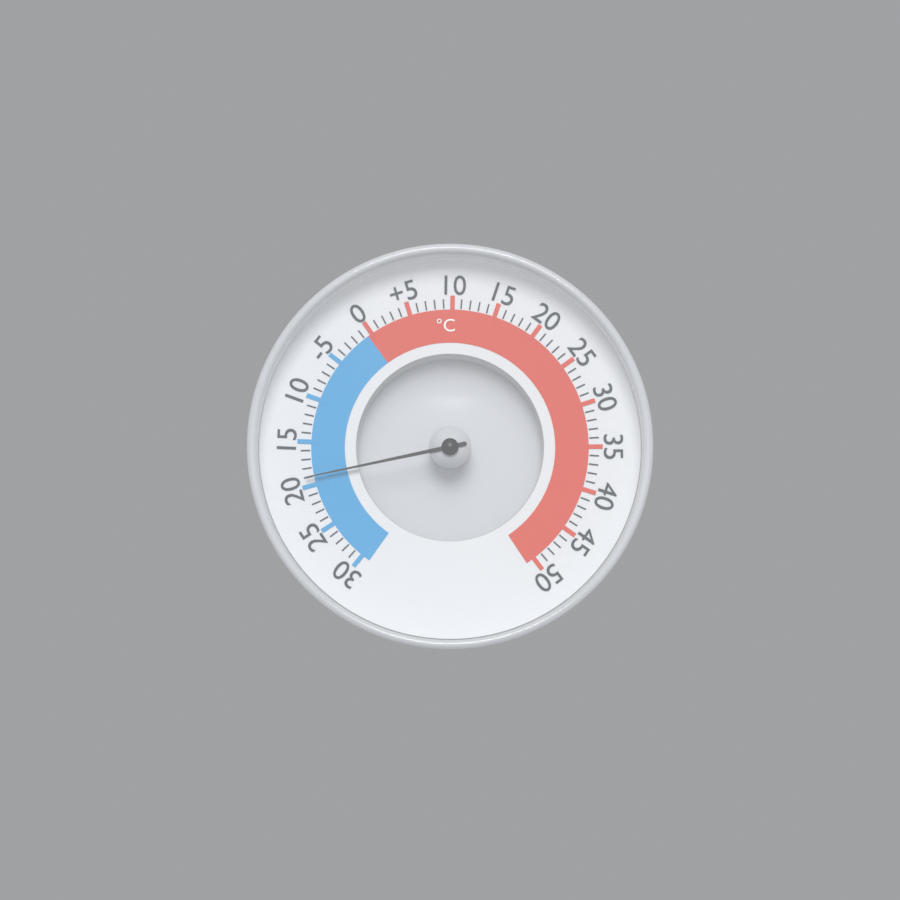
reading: -19 °C
